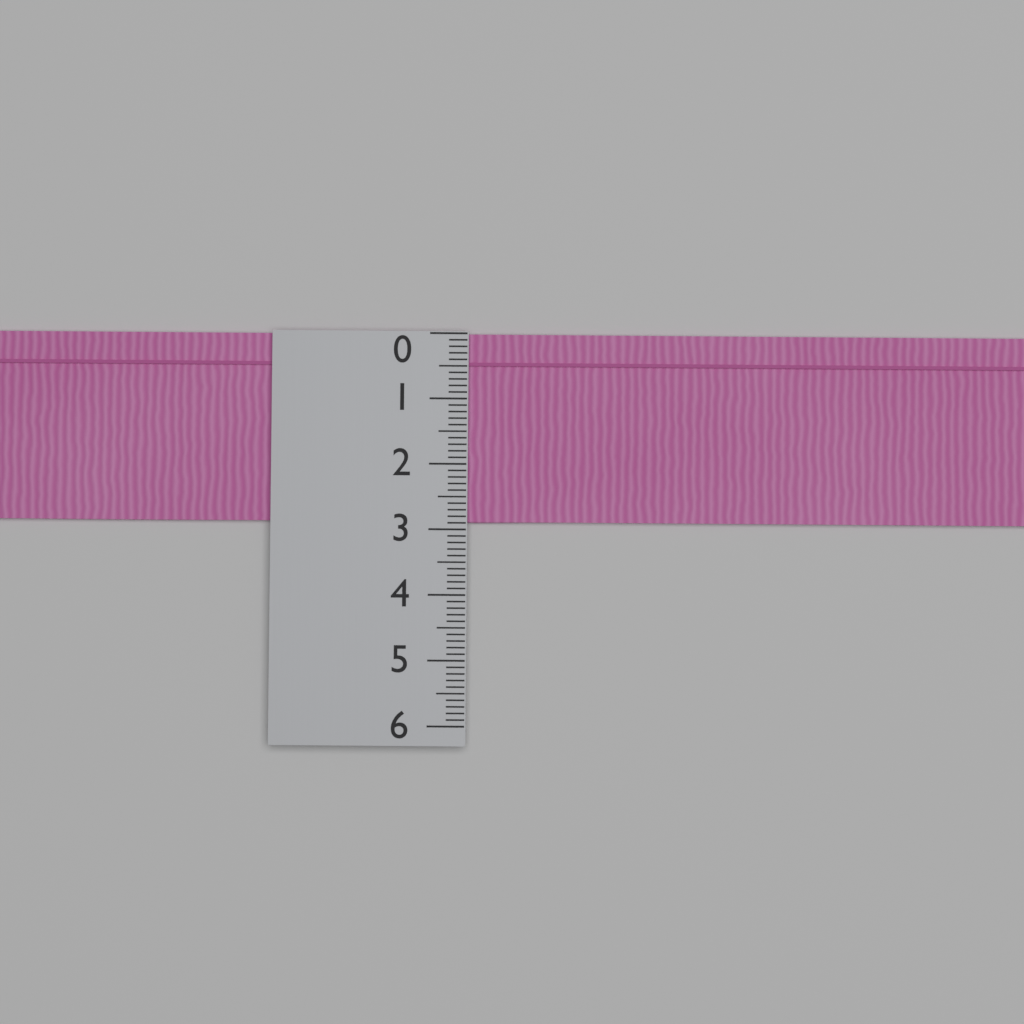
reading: 2.9 (no unit)
